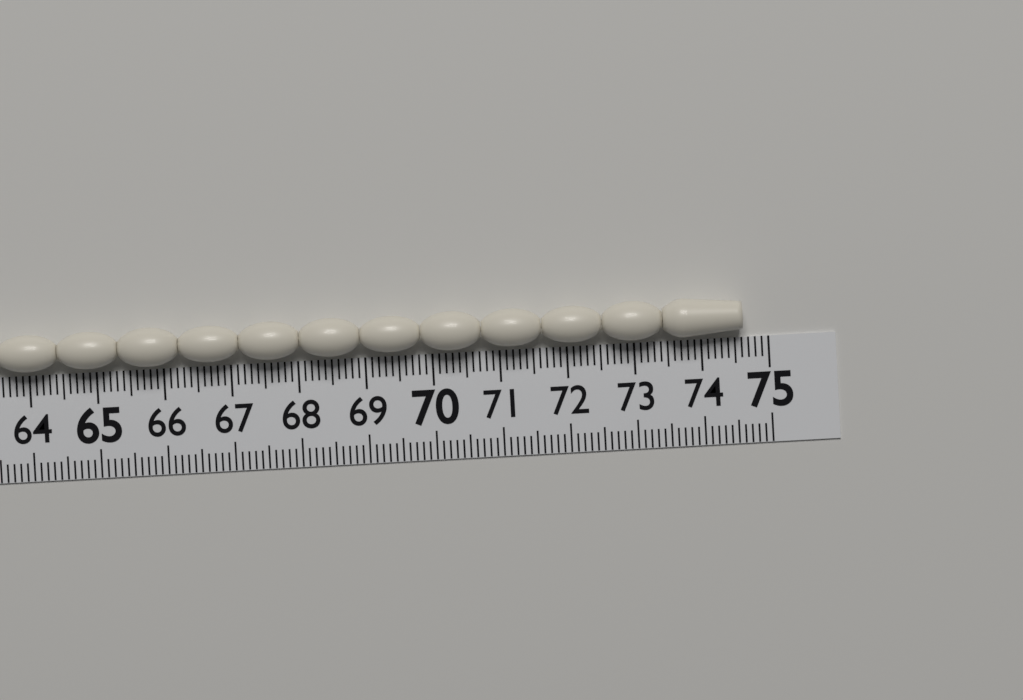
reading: 74.6 (no unit)
